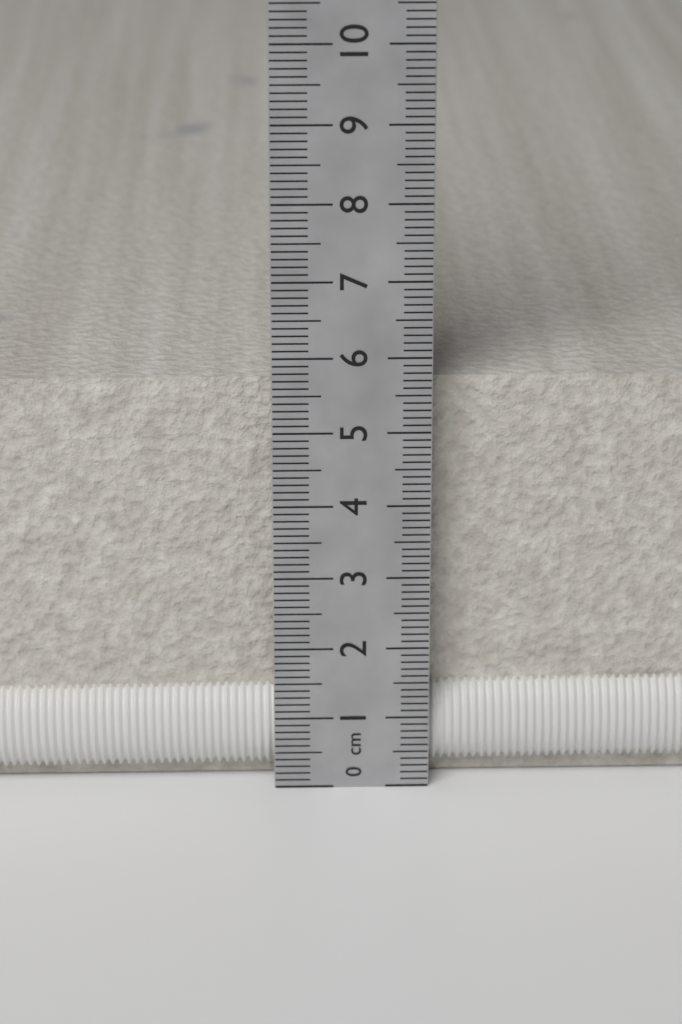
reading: 5.6 cm
